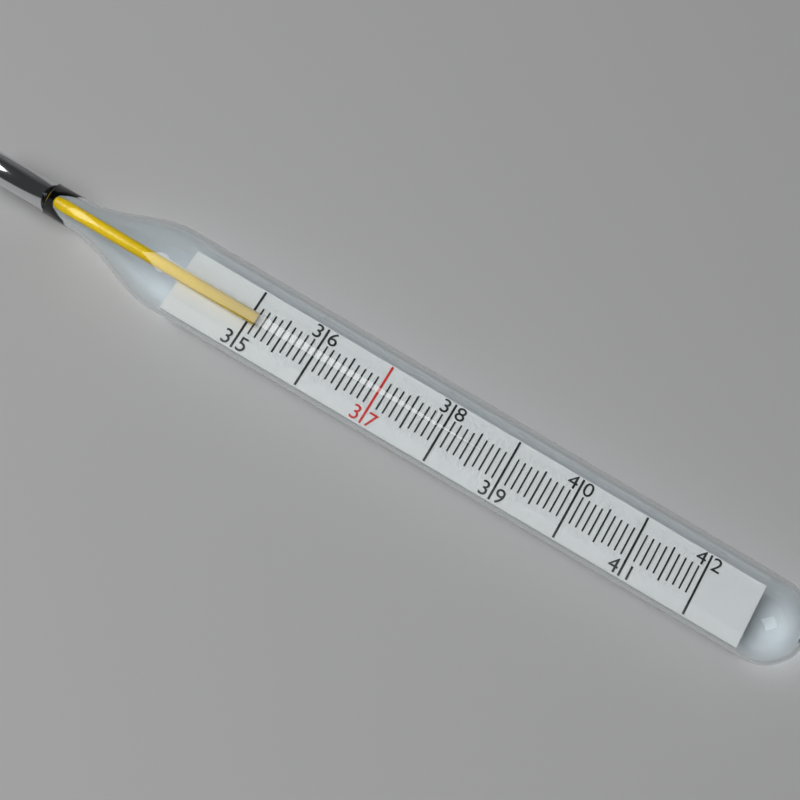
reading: 35.1 (no unit)
